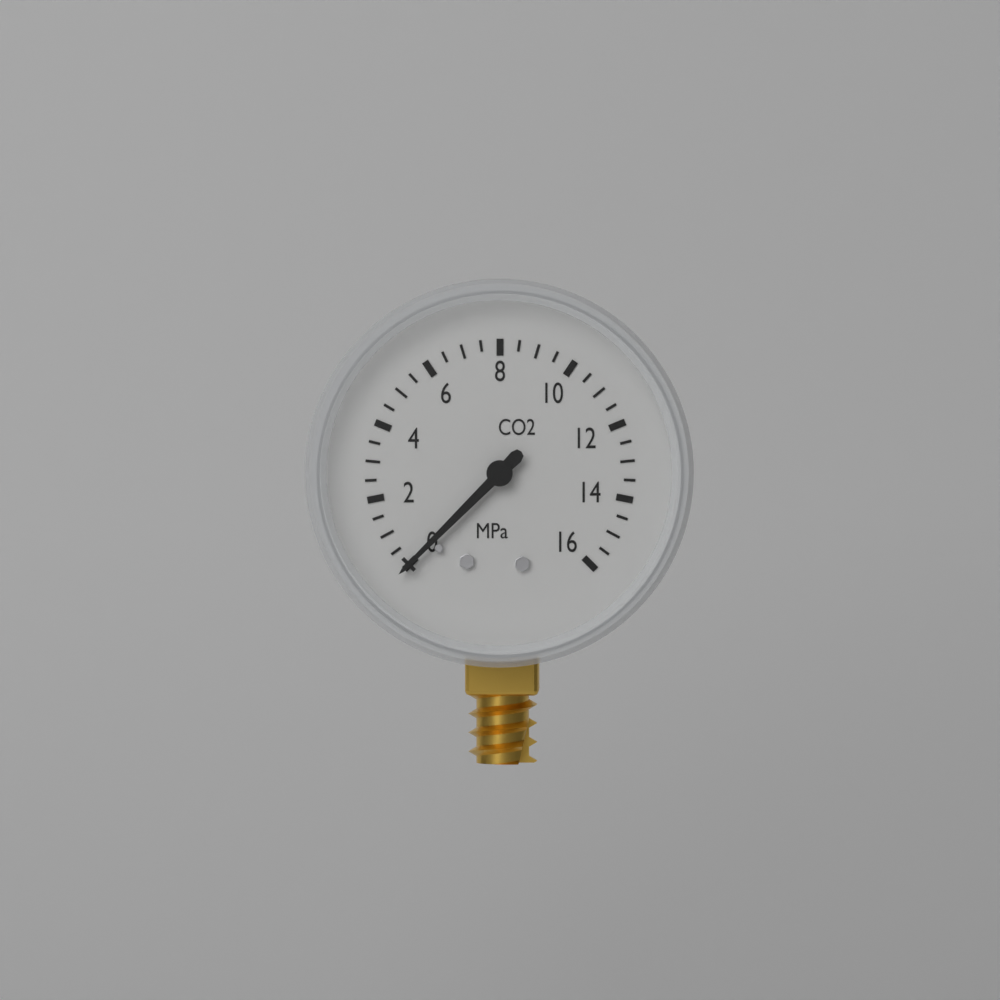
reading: 0.0 MPa
